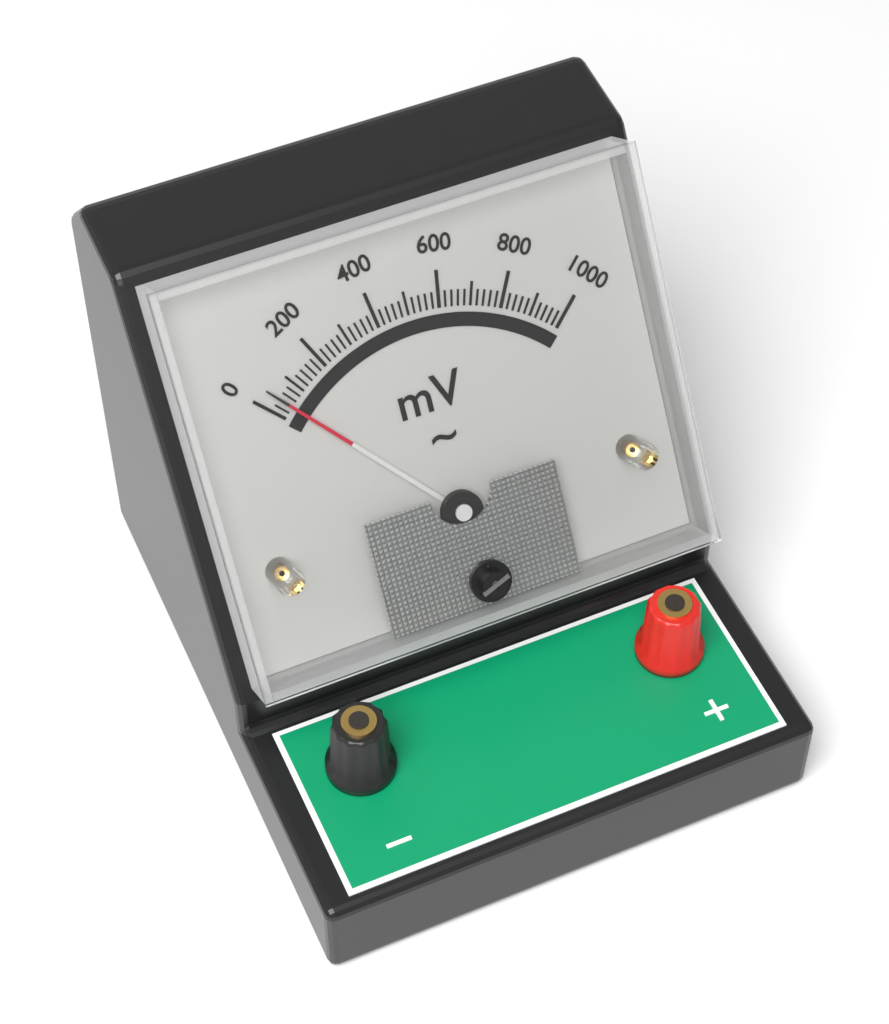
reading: 40 mV
